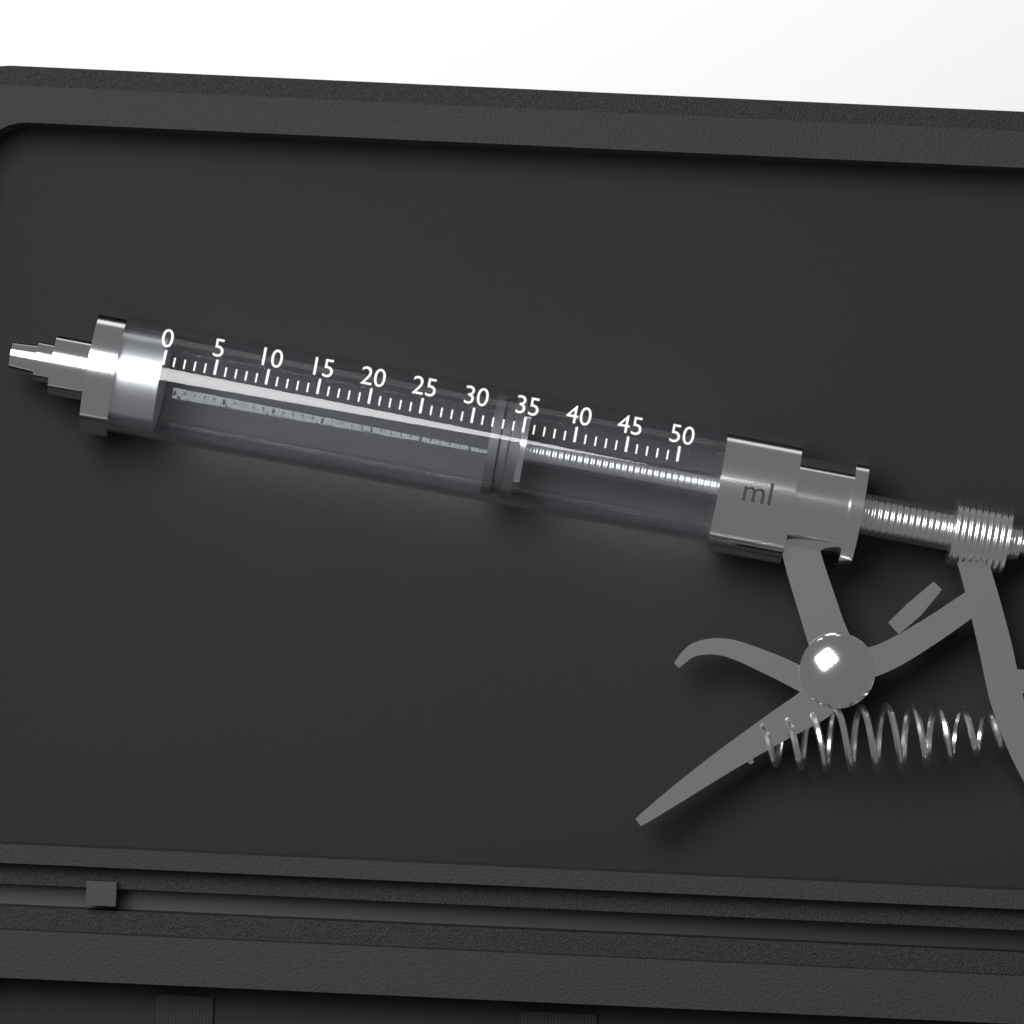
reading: 32 ml
